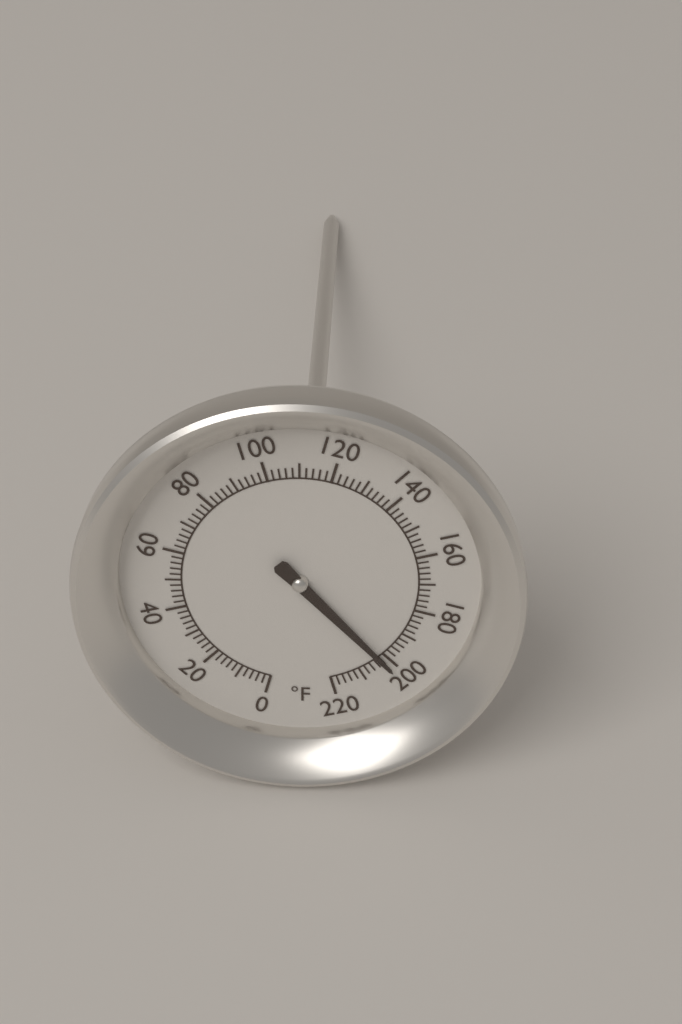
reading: 202 °F
